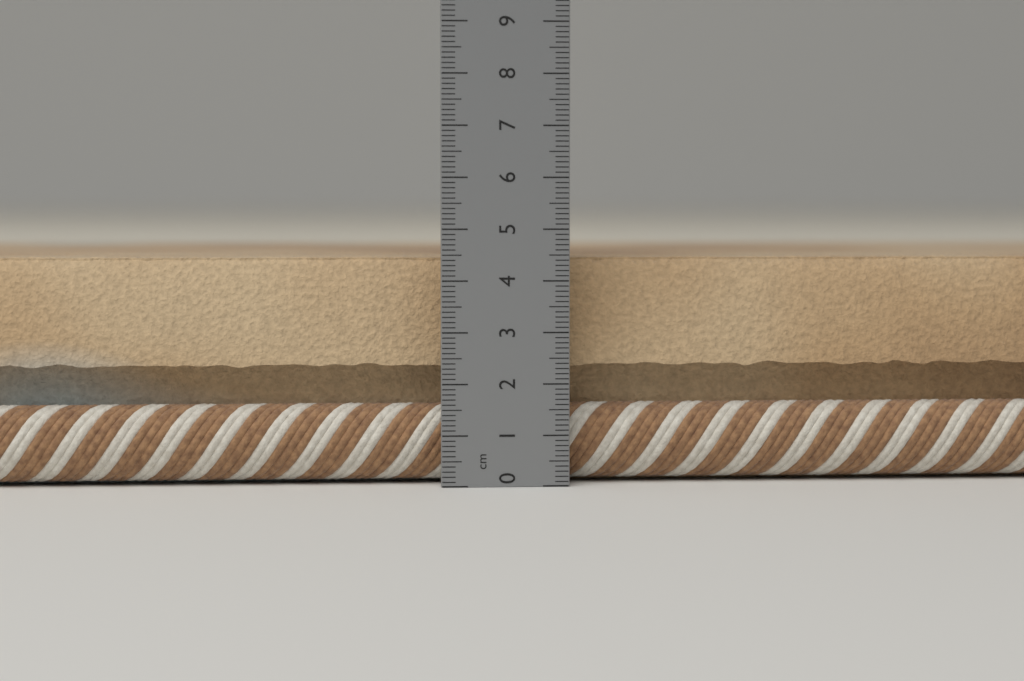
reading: 4.5 cm
